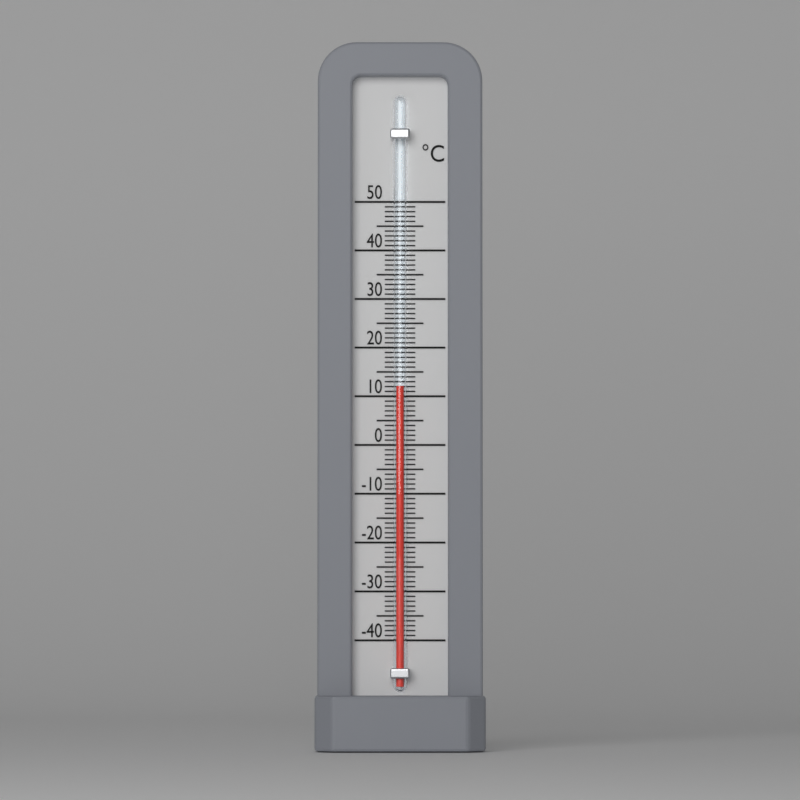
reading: 12 °C
